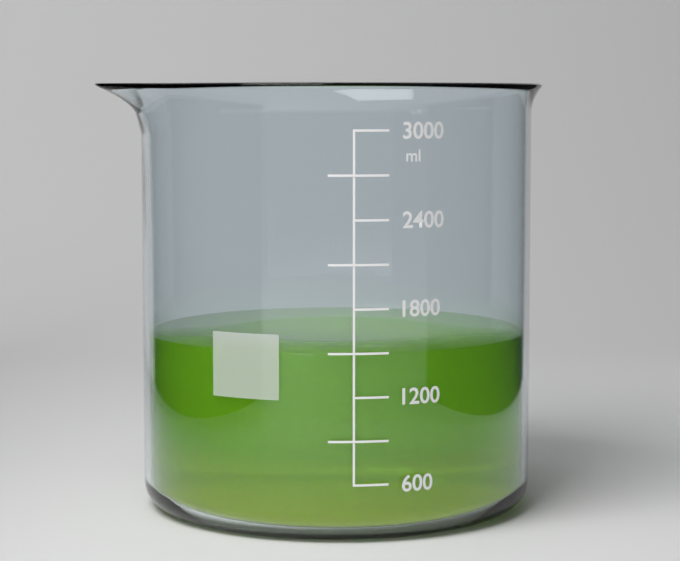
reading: 1500 ml
